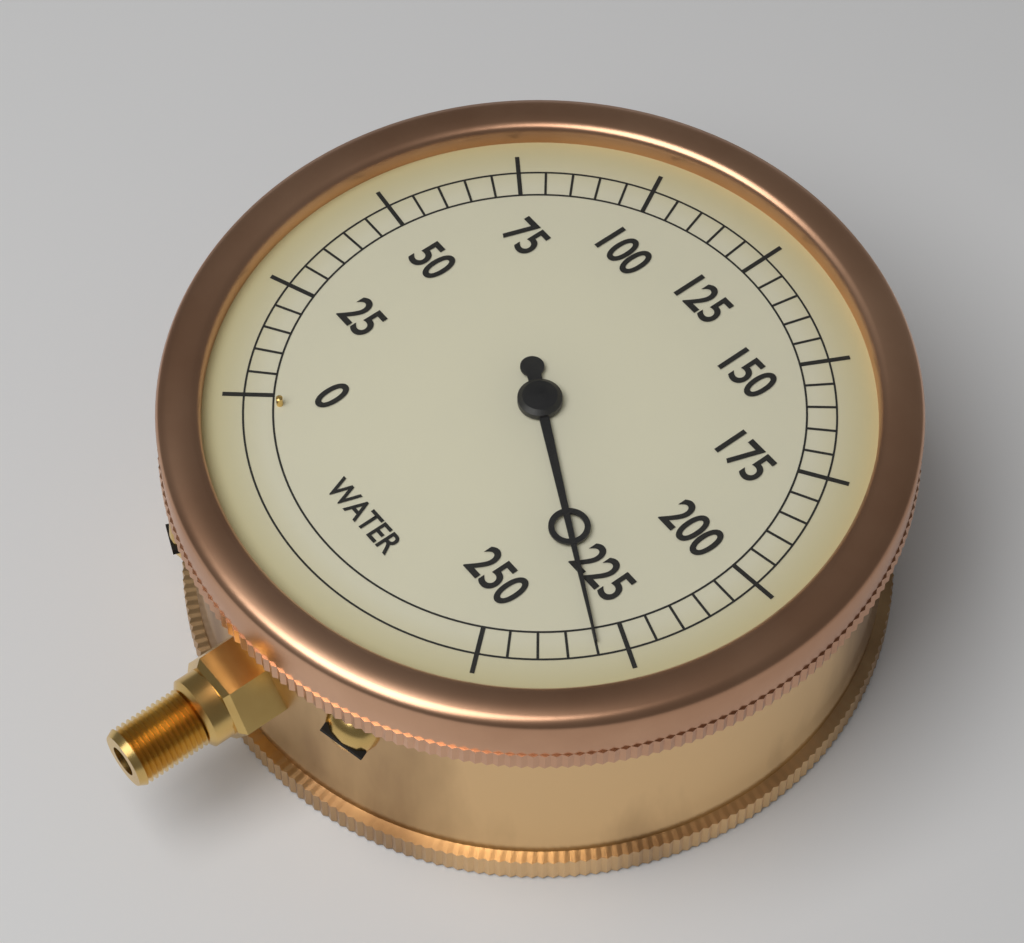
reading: 230 (no unit)
